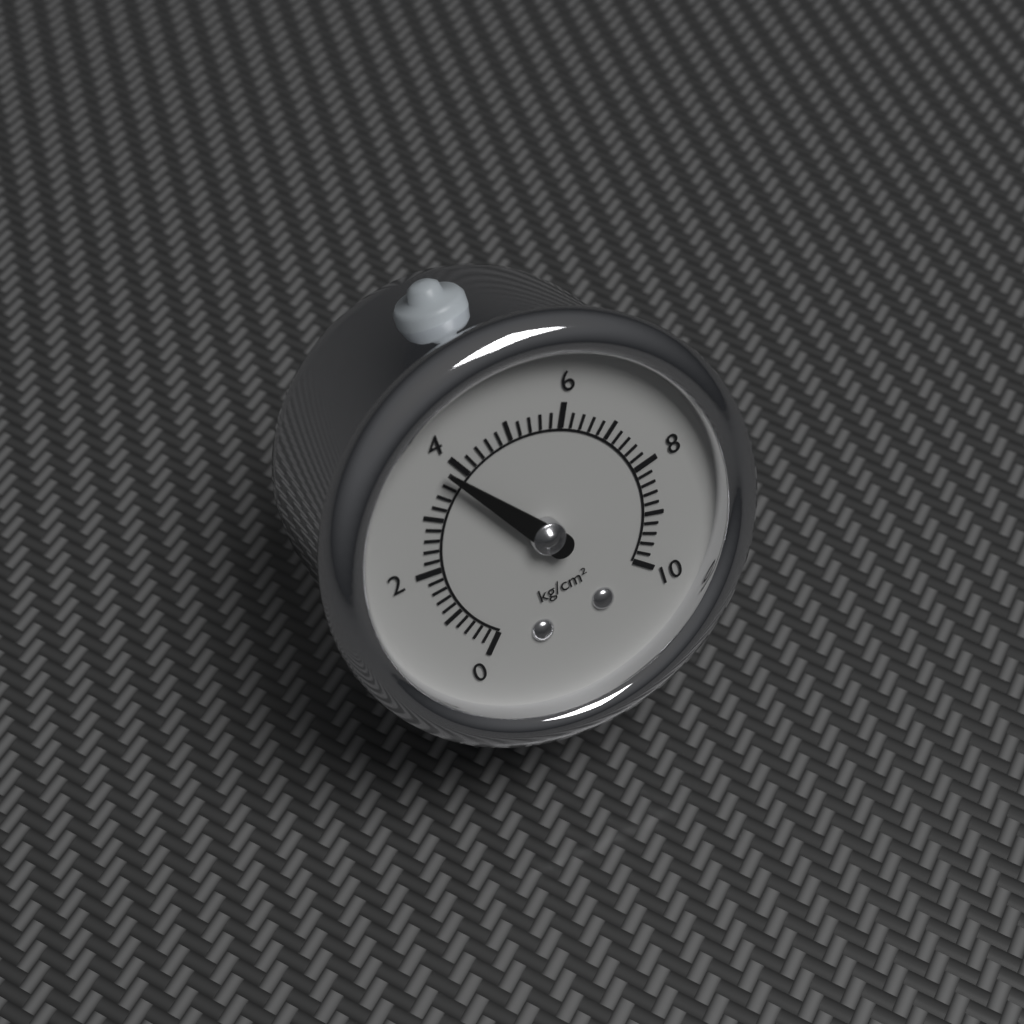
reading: 3.8 kg/cm²
